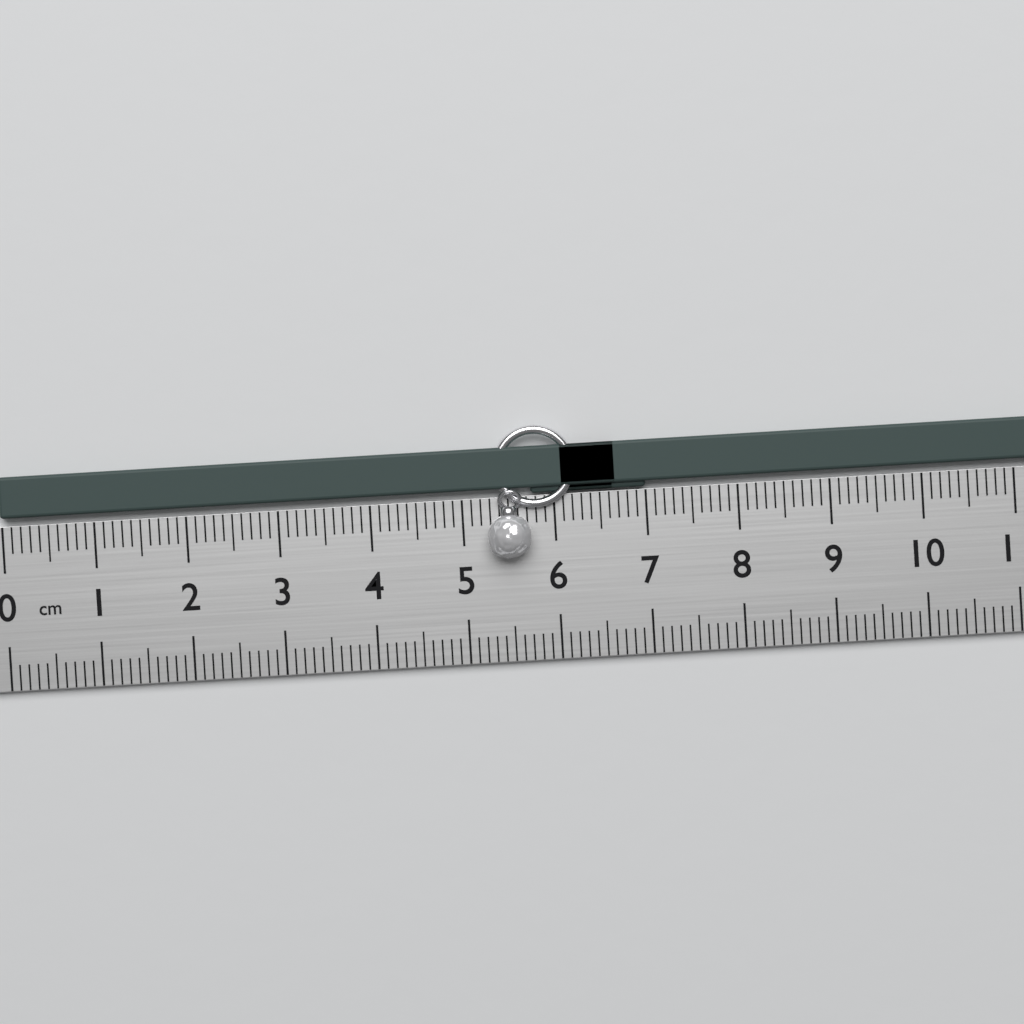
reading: 6.7 cm
